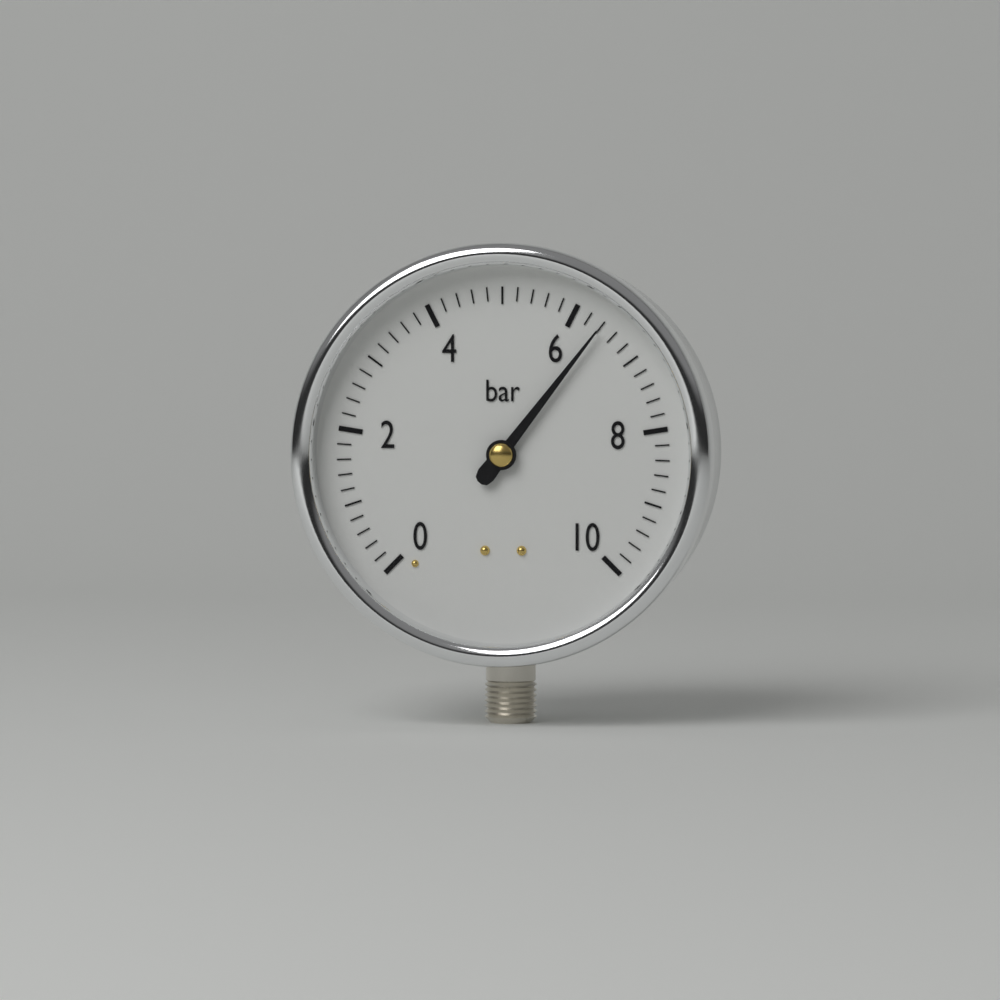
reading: 6.4 bar
